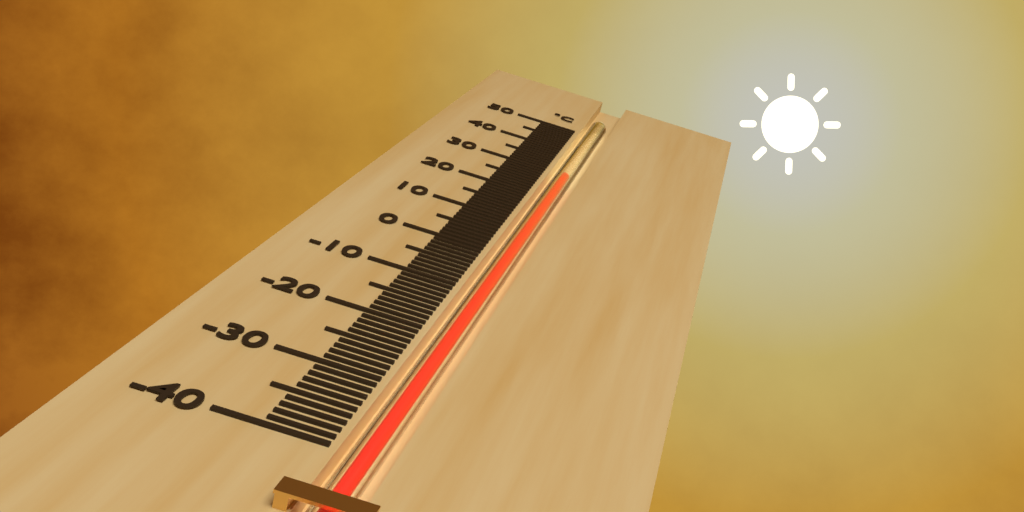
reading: 30 °C
